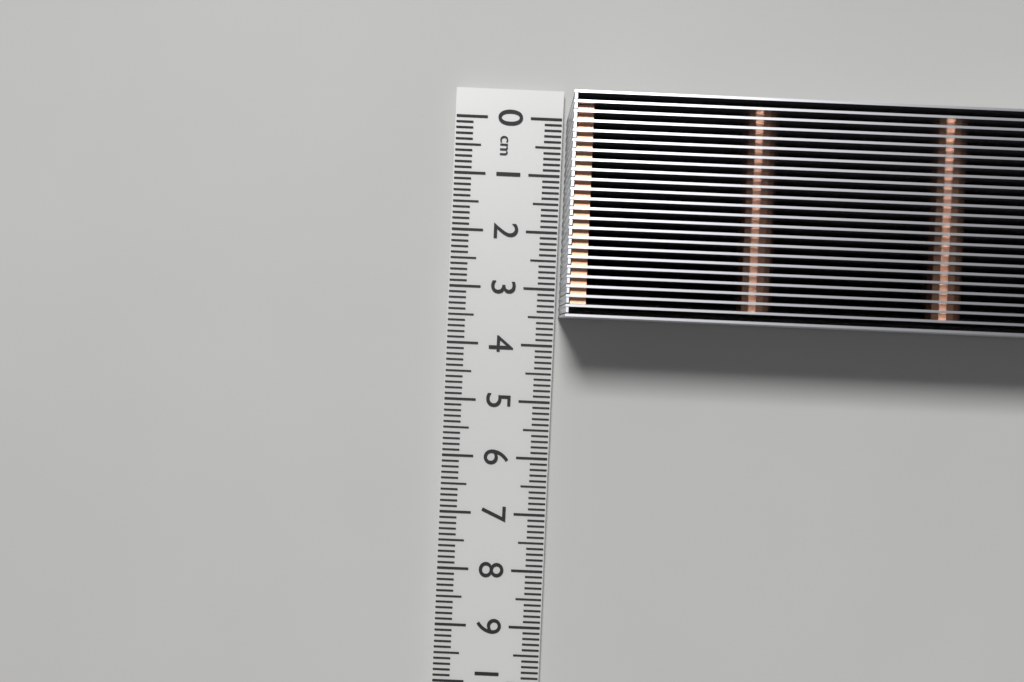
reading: 3.5 cm
